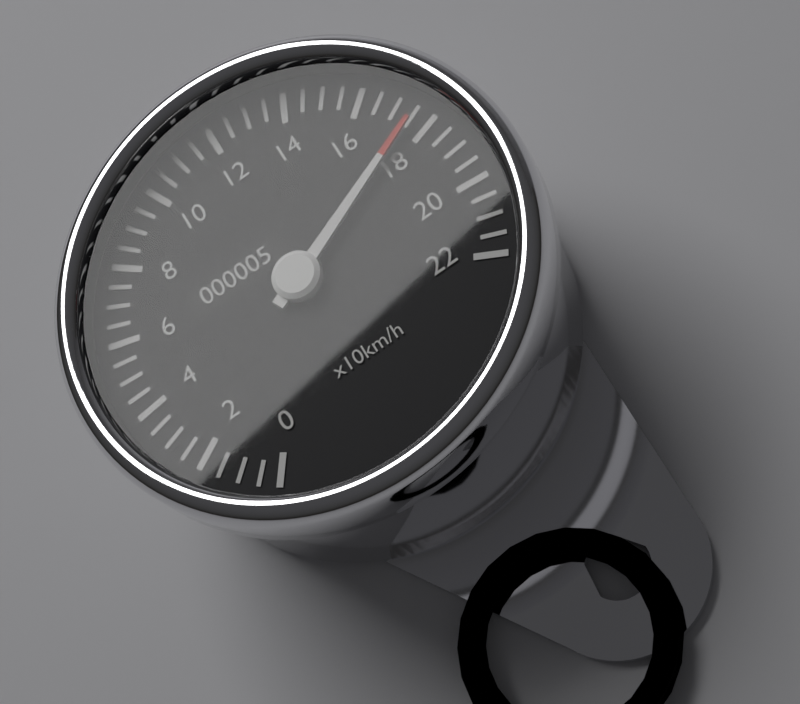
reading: 175 km/h
